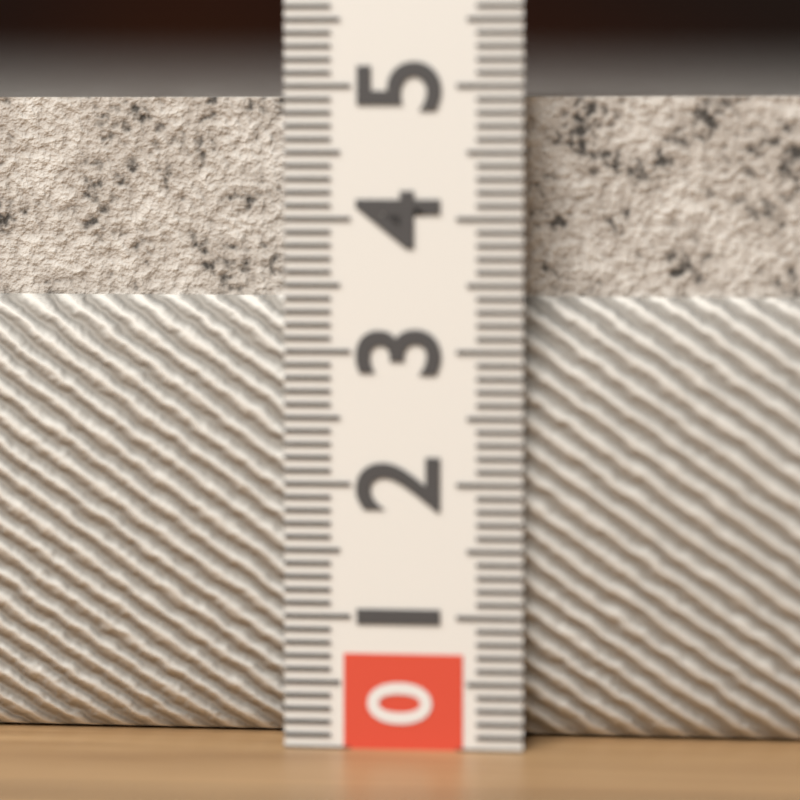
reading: 5.0 (no unit)
